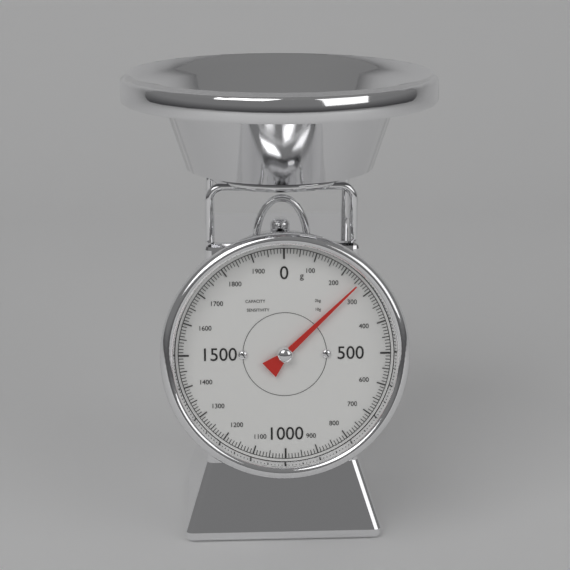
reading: 260 g
